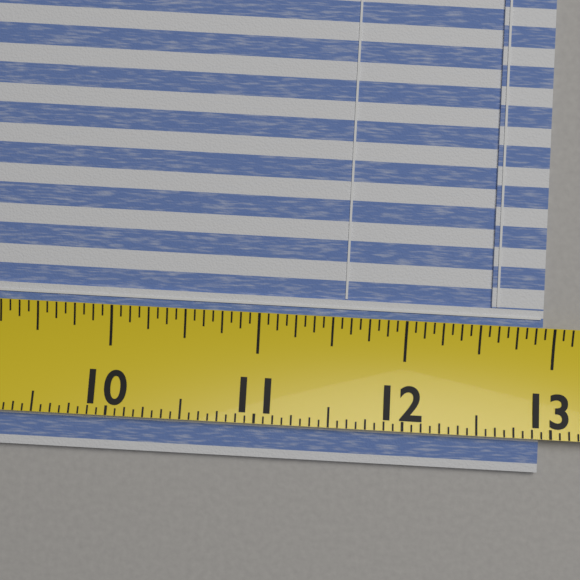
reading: 12.9375 (no unit)
